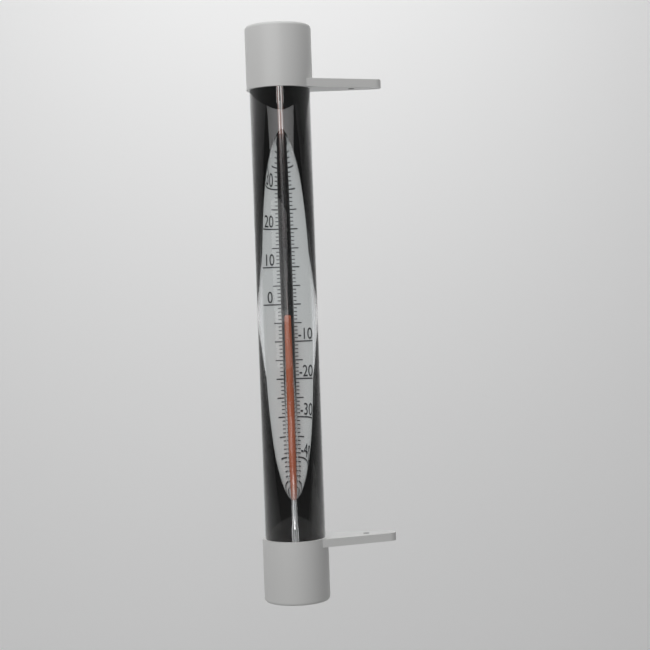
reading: -4 °C
